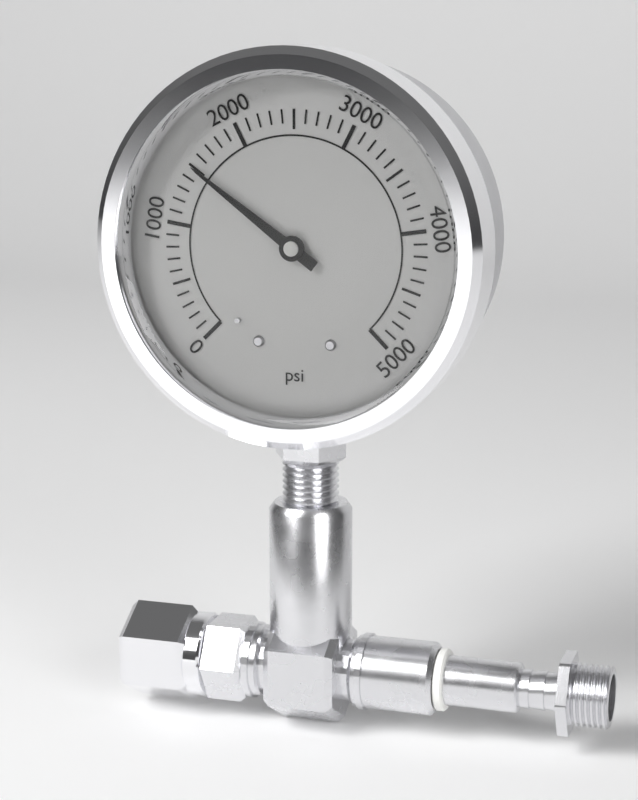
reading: 1500 psi
